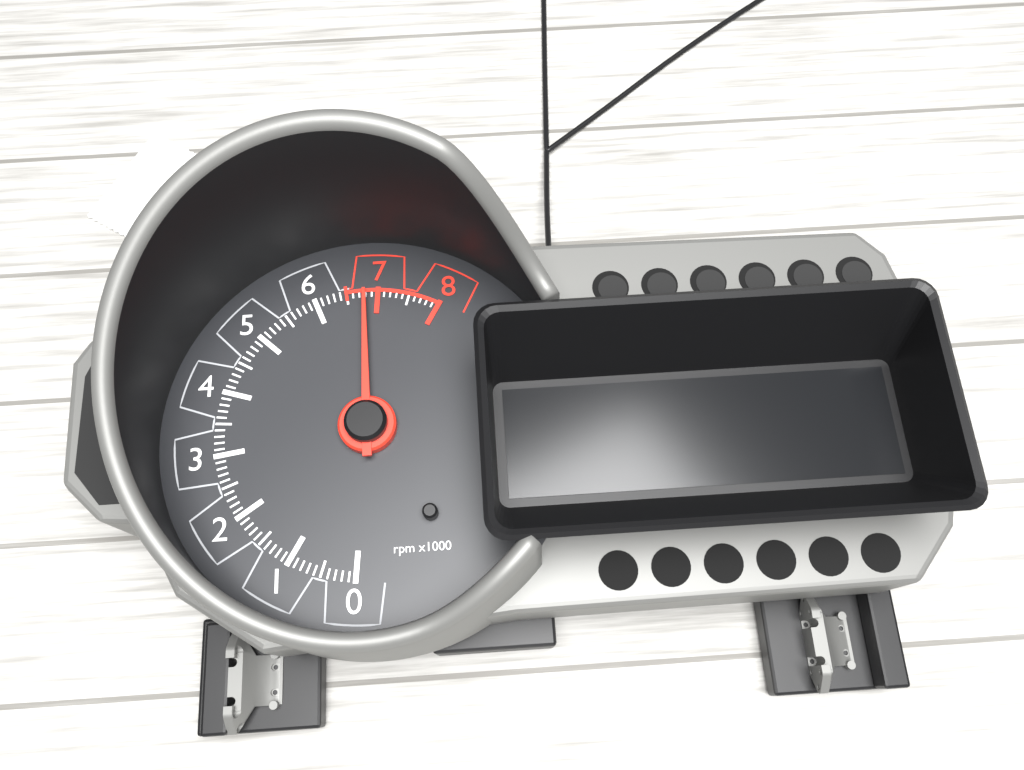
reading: 6800 rpm
